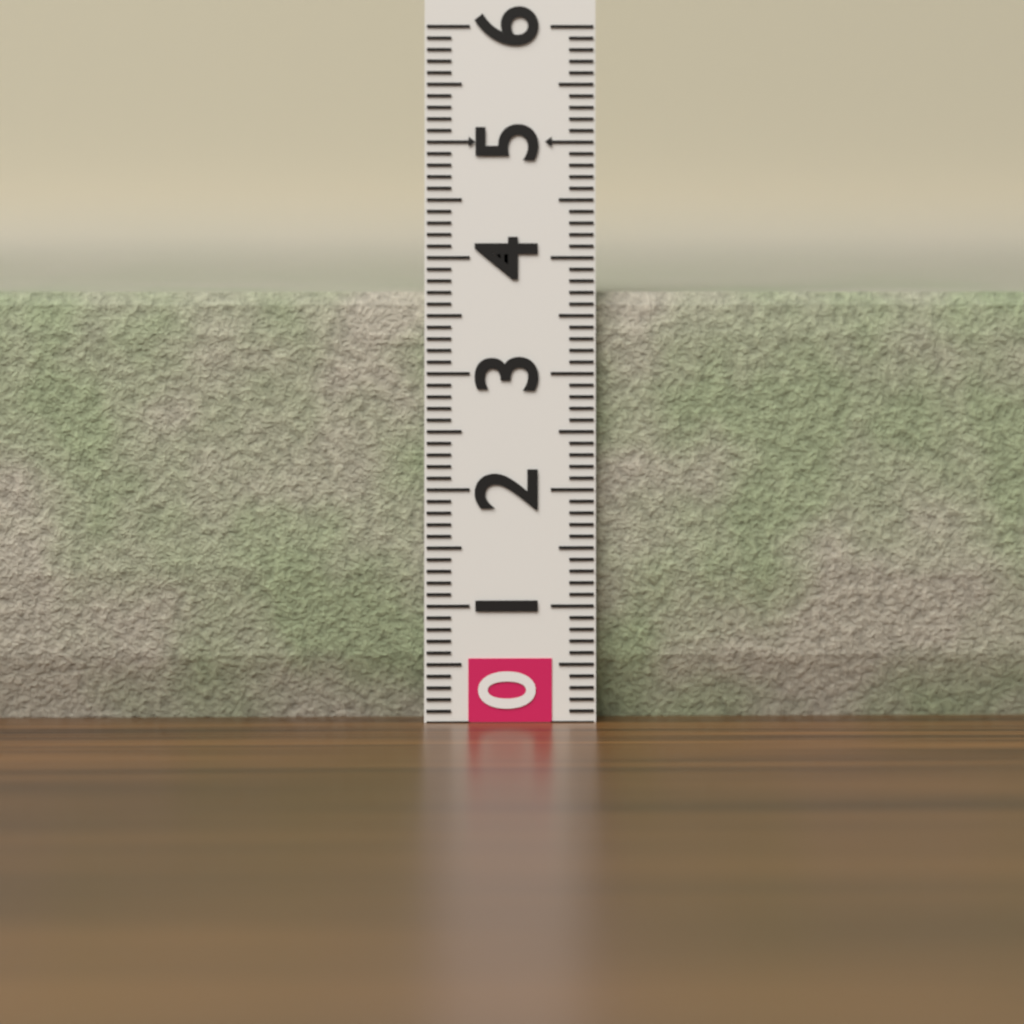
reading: 3.7 (no unit)
